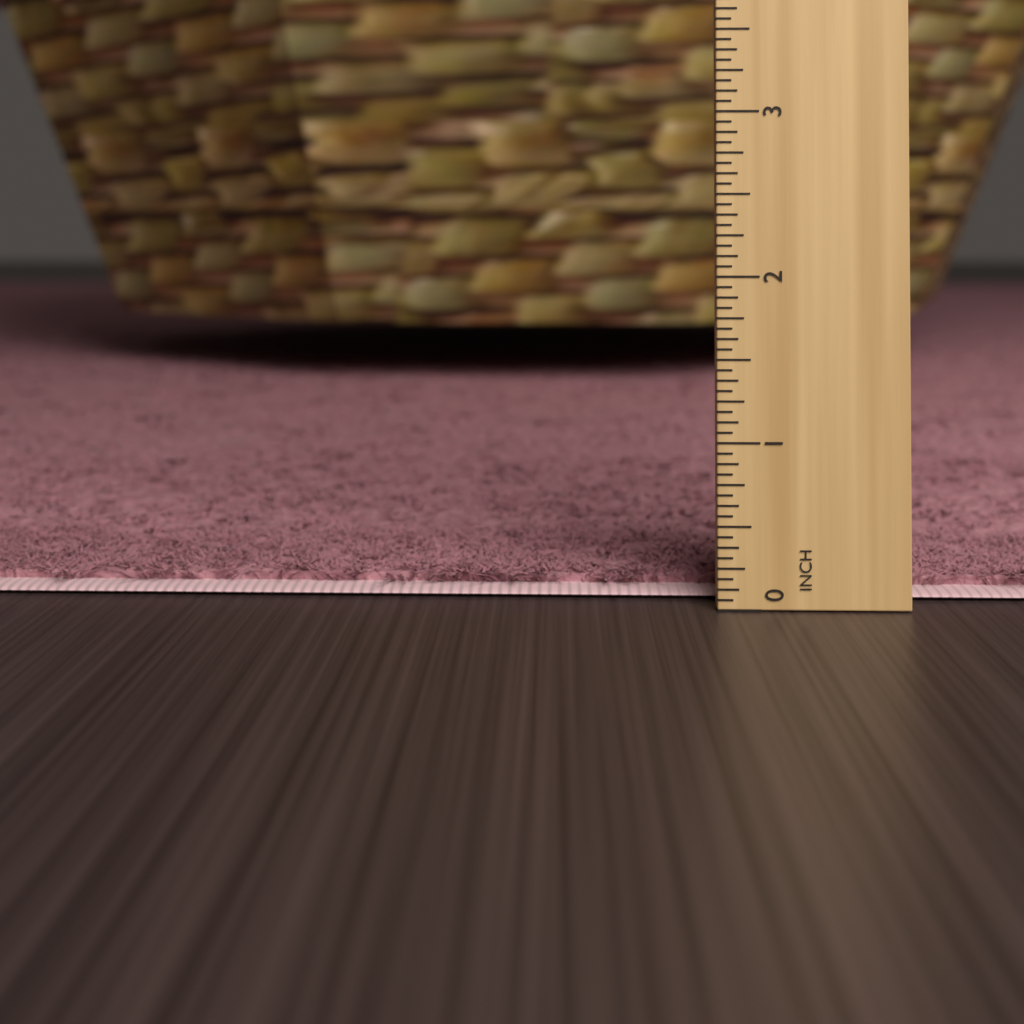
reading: 0.1250 inch
